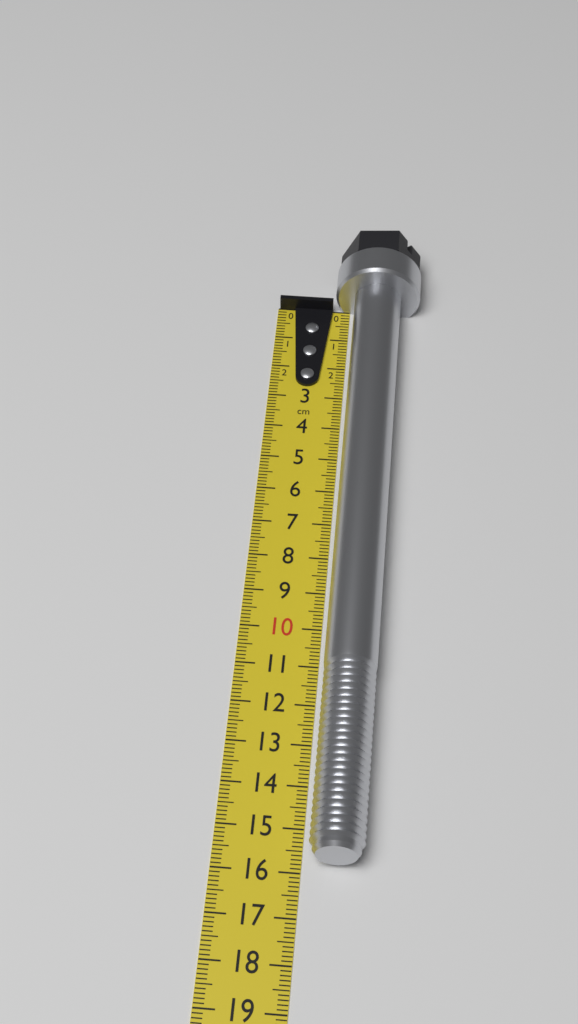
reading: 15.8 cm
